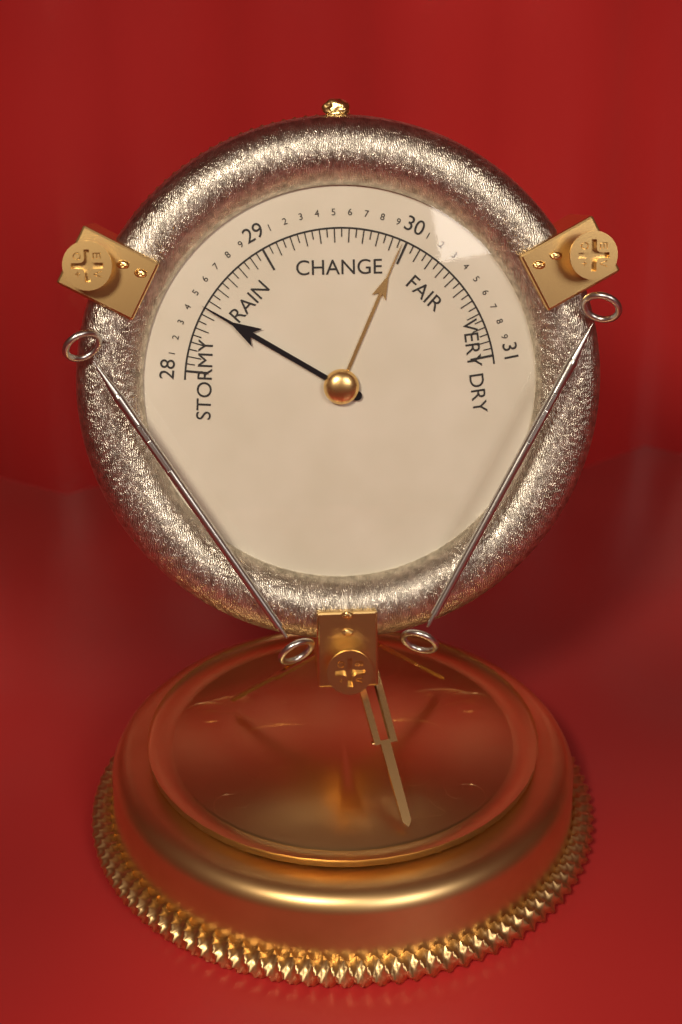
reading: 28.45 (no unit)
